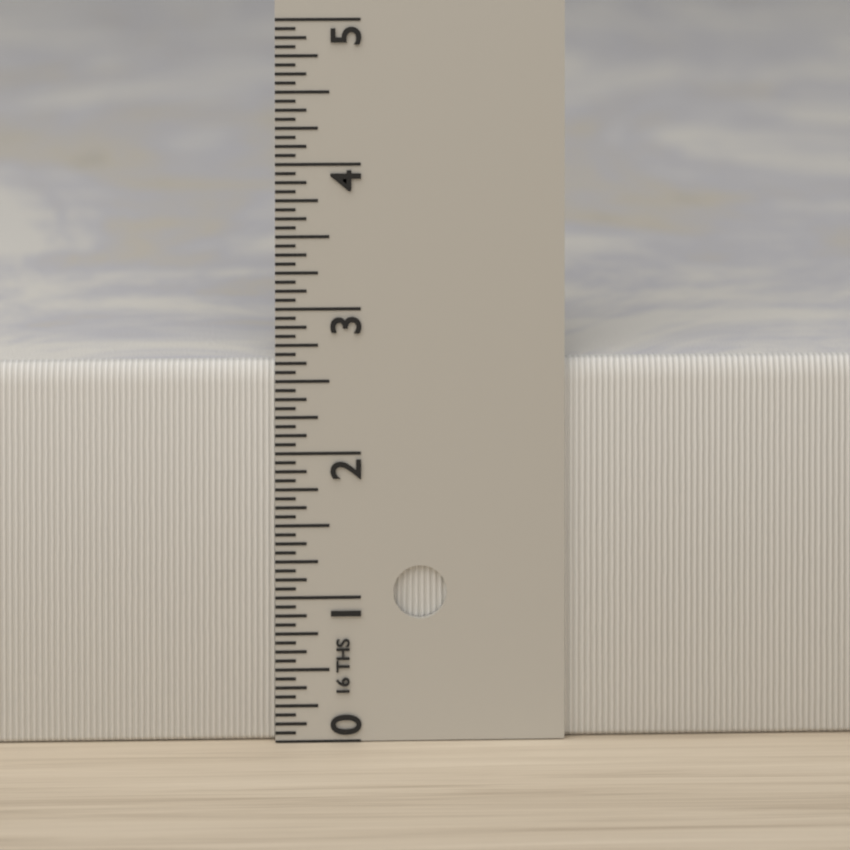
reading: 2.6250 in
